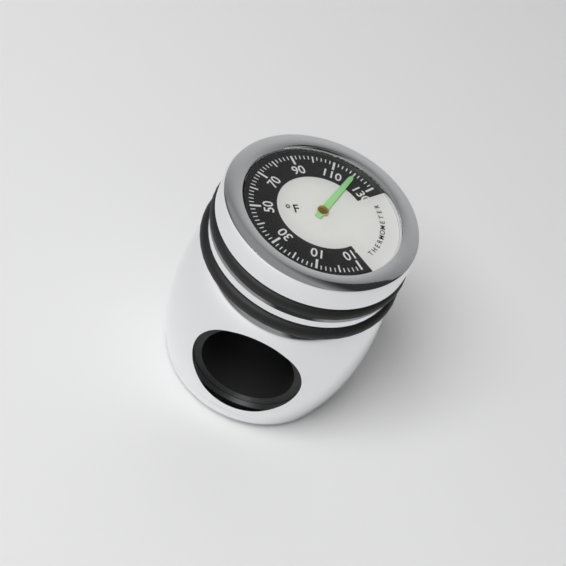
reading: 120 °F
